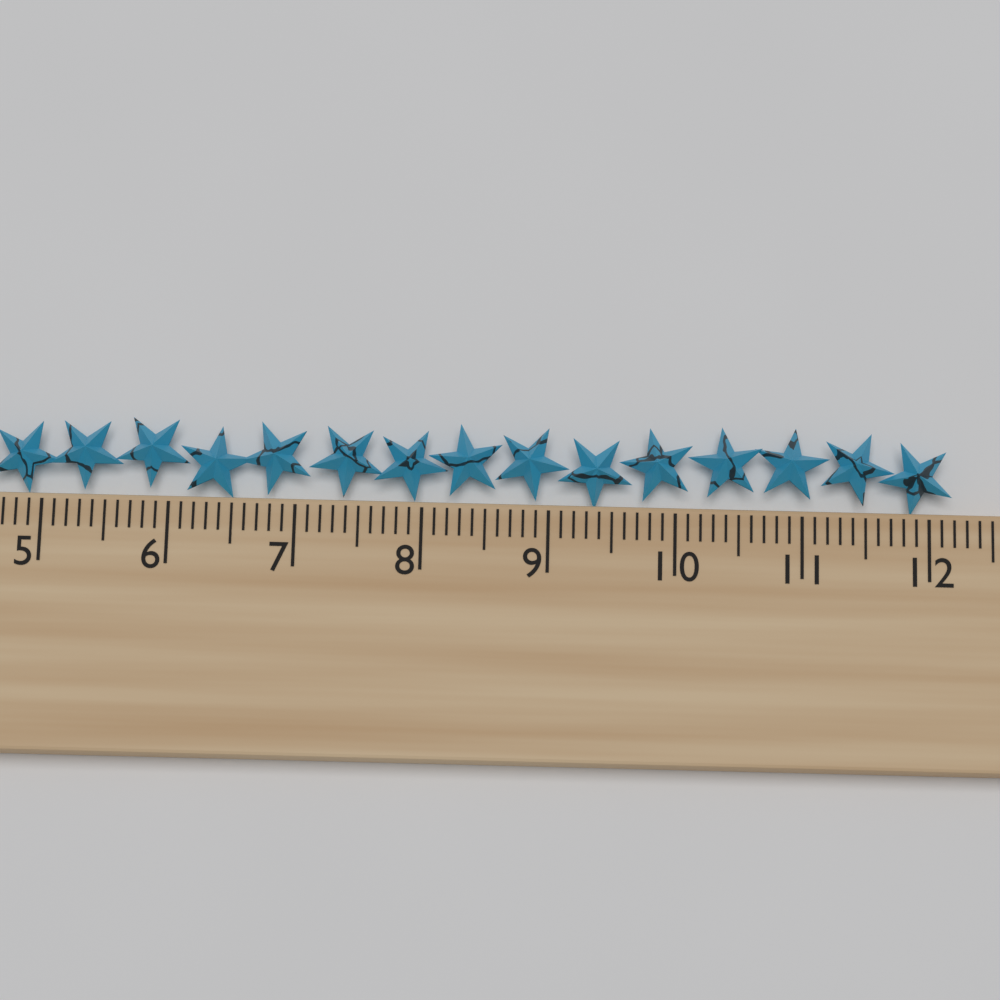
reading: 12.2 cm
